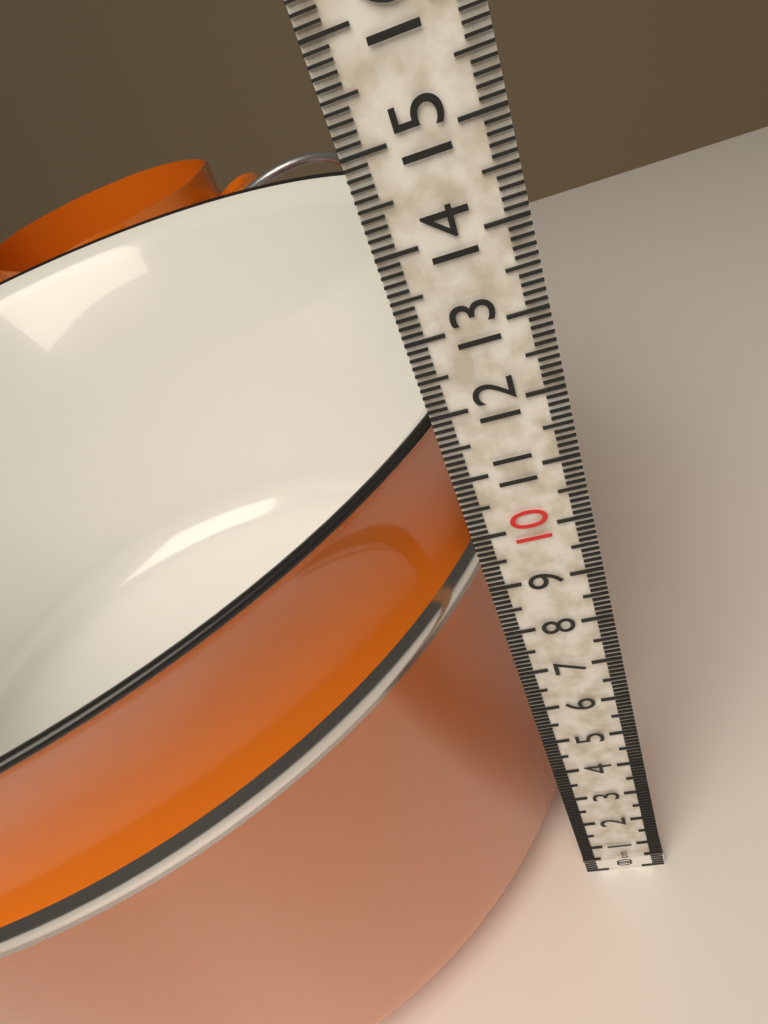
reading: 11.8 cm
